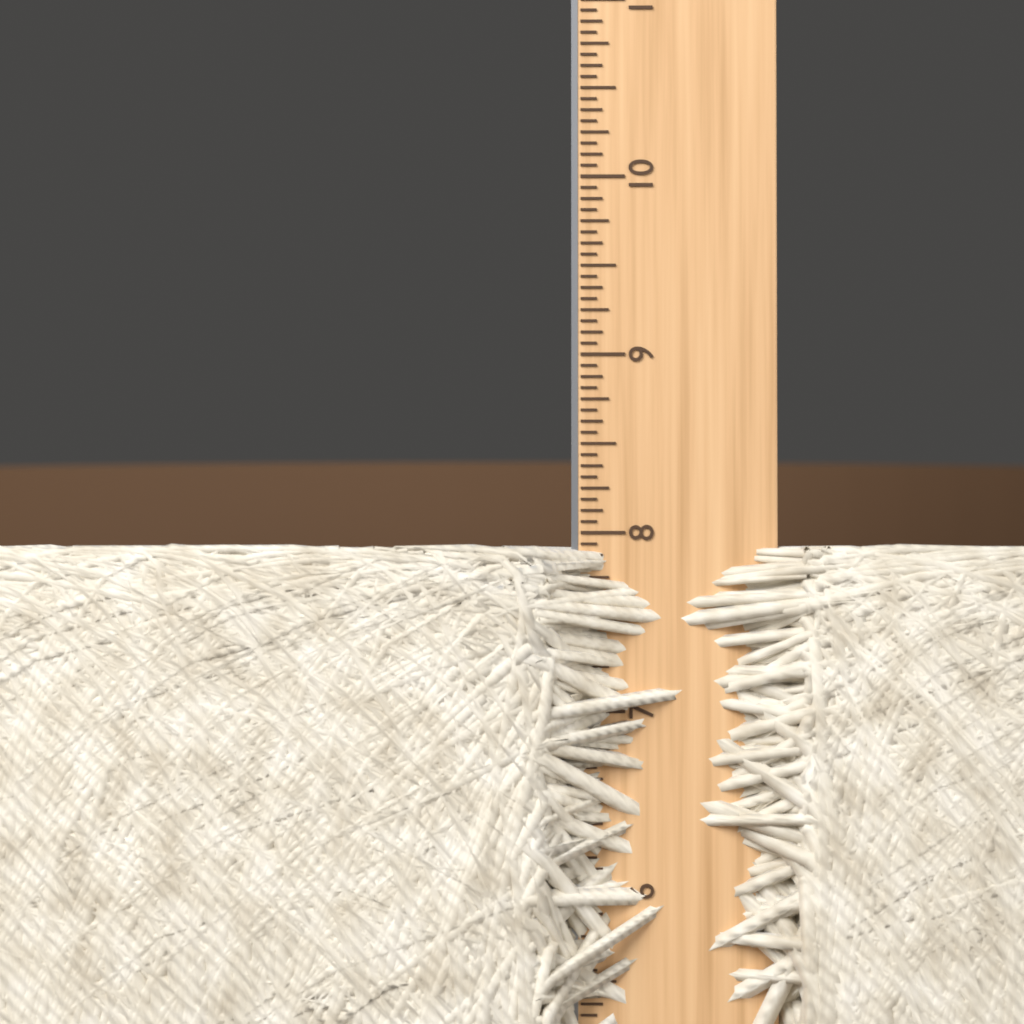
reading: 7.9375 in
